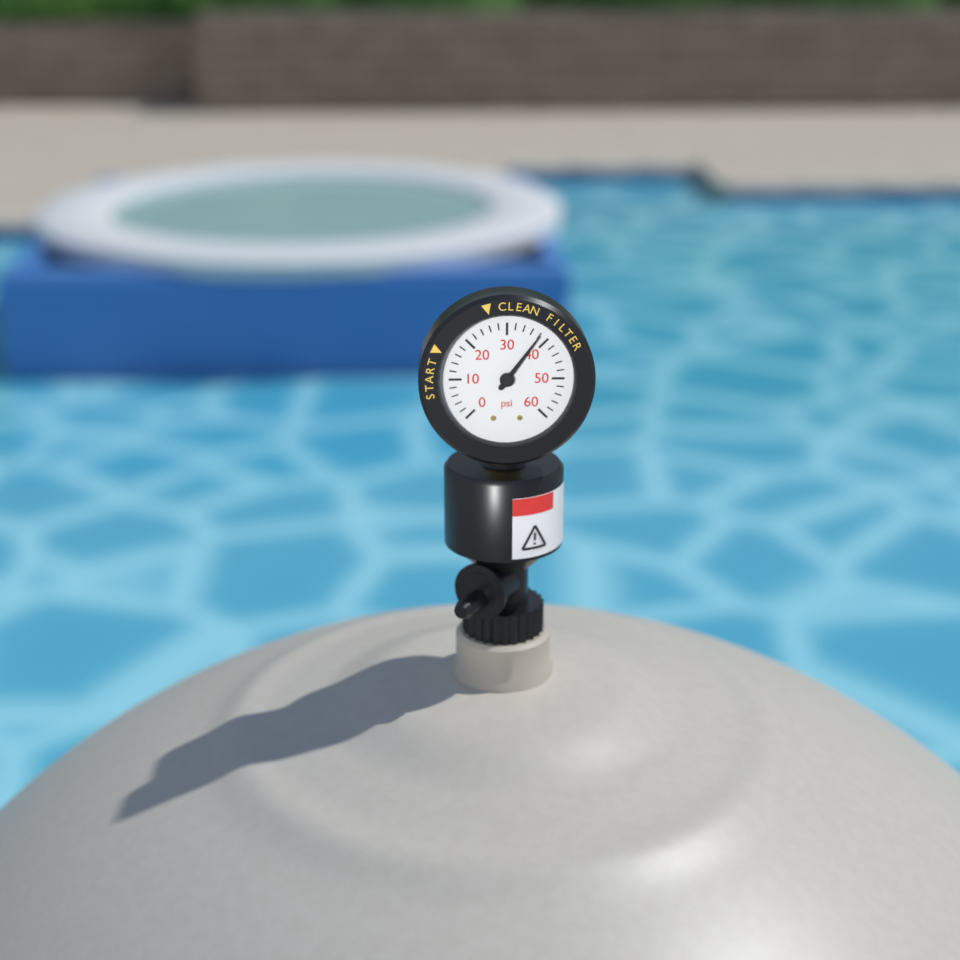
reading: 38 psi
